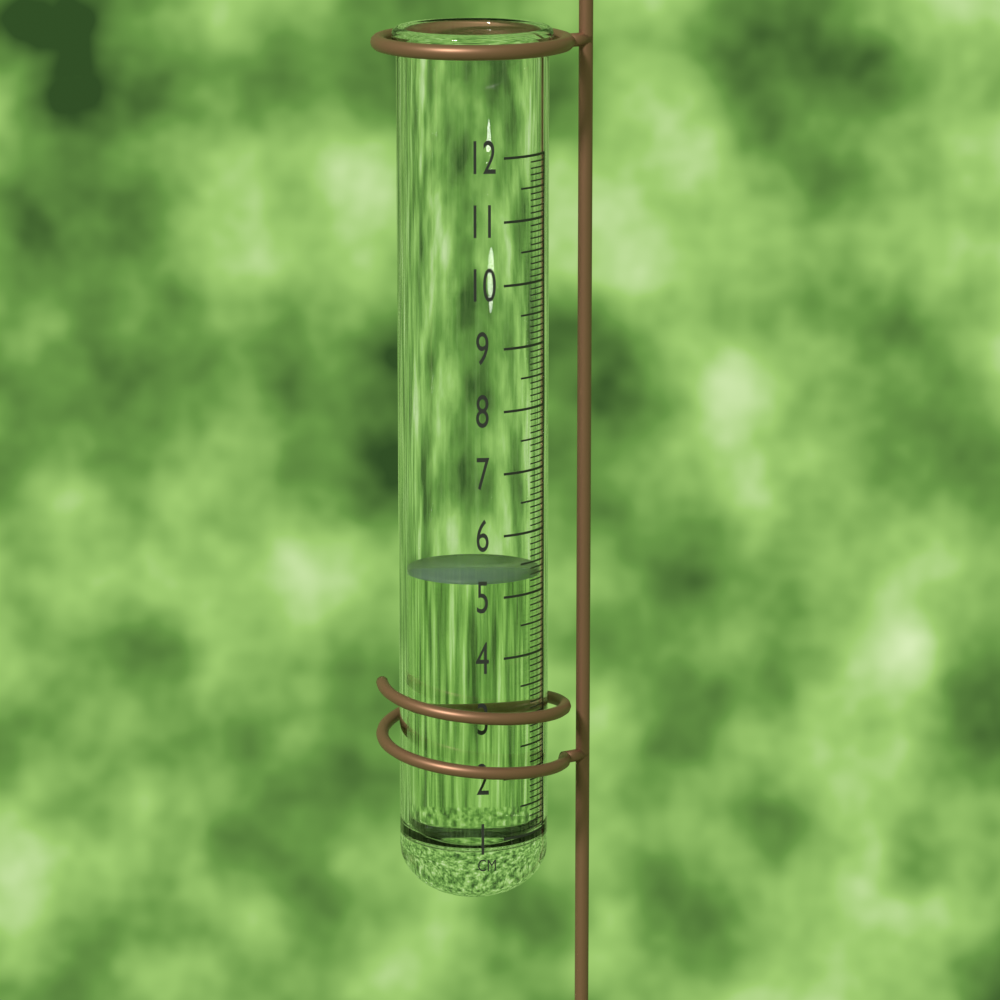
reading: 5.3 cm
